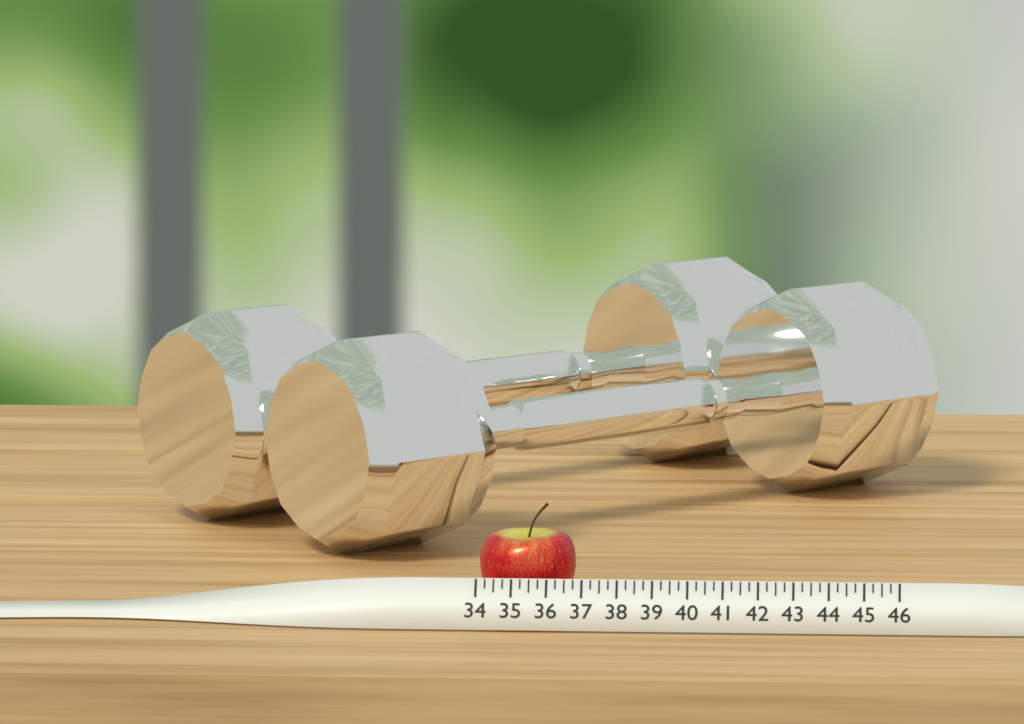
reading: 36.75 (no unit)
